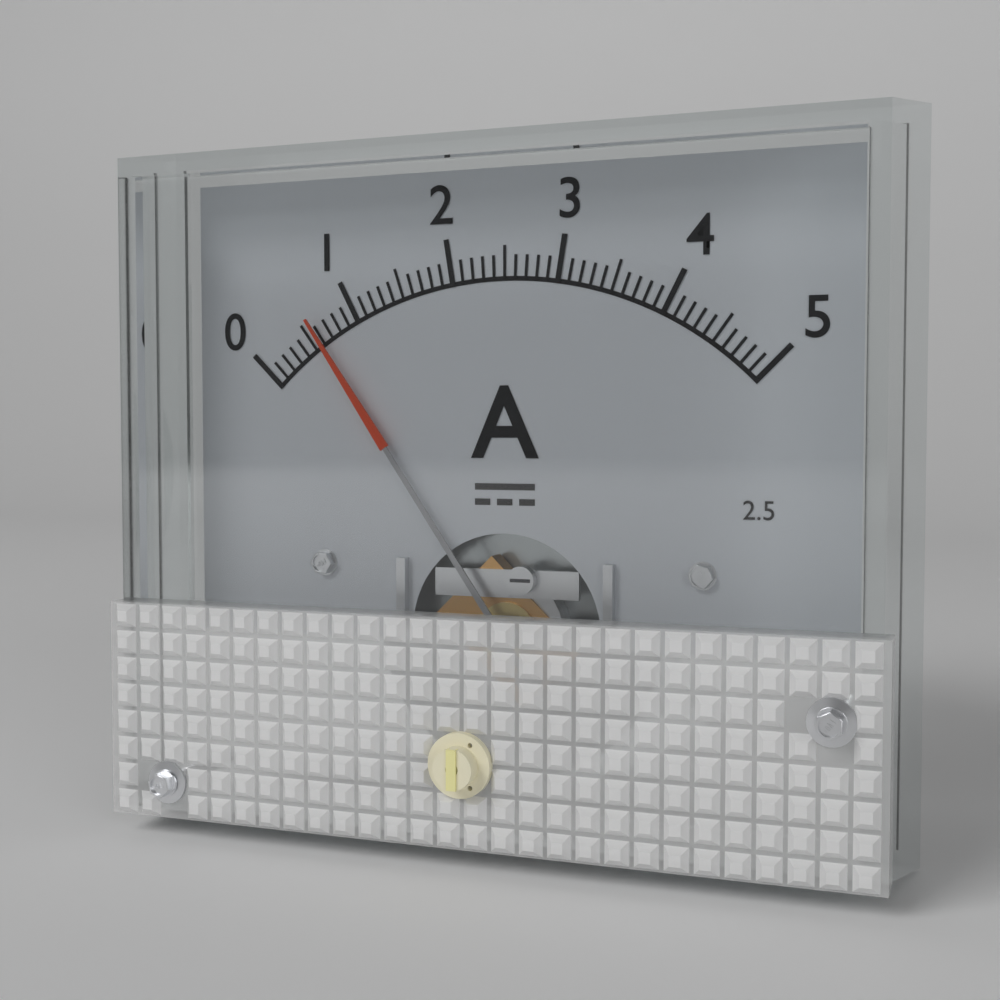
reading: 0.6 A
